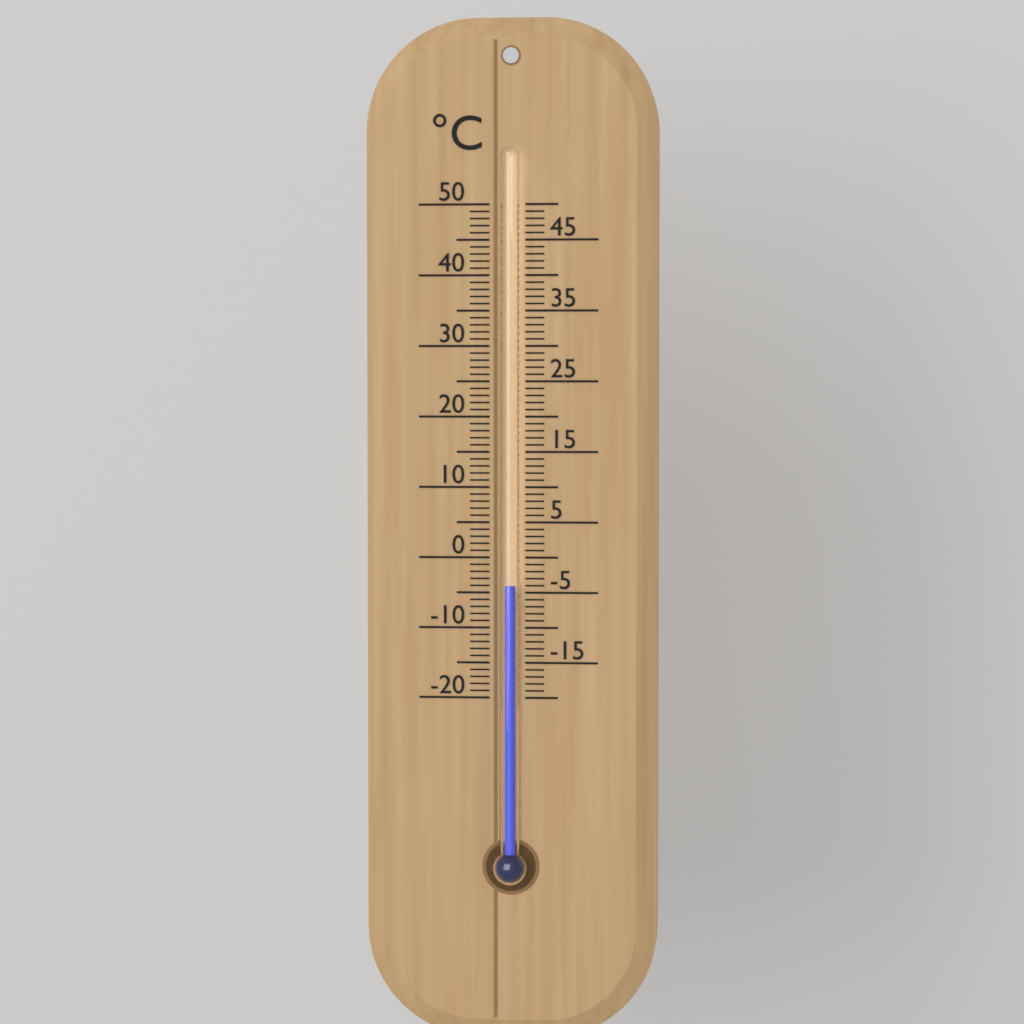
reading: -4 °C
